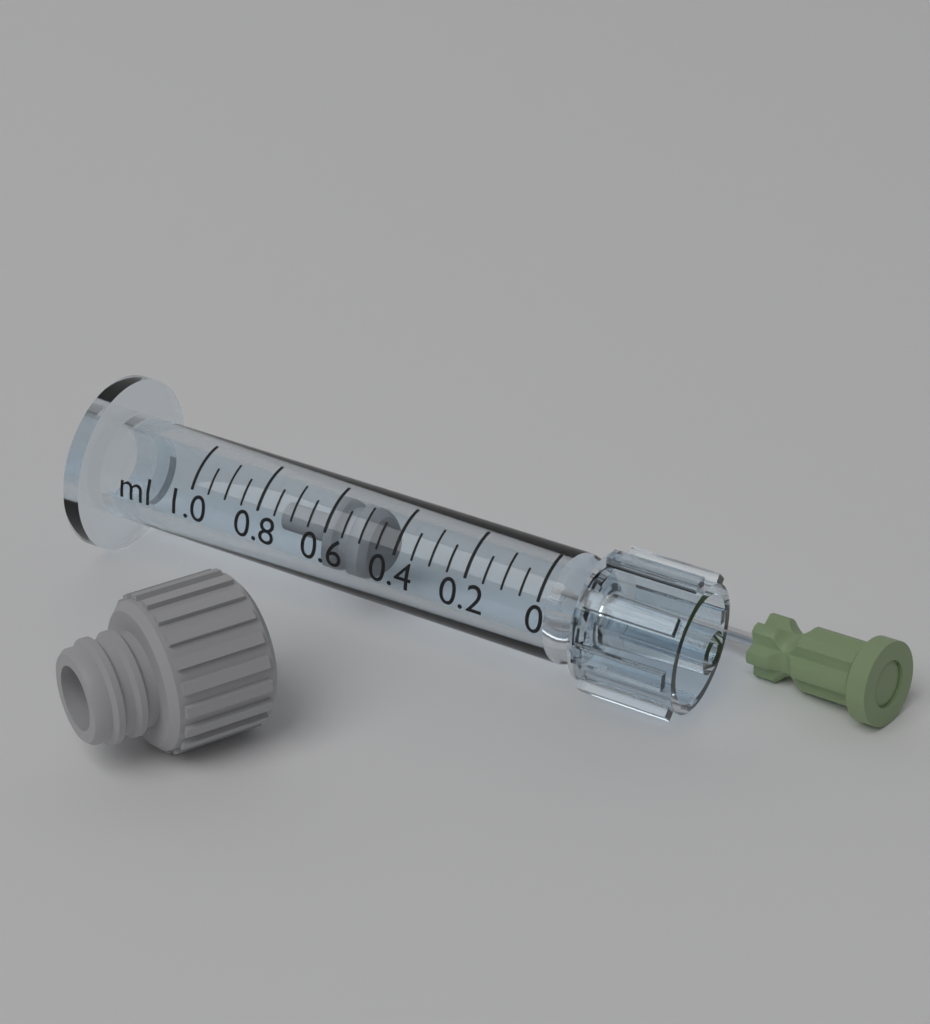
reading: 0.50 ml
